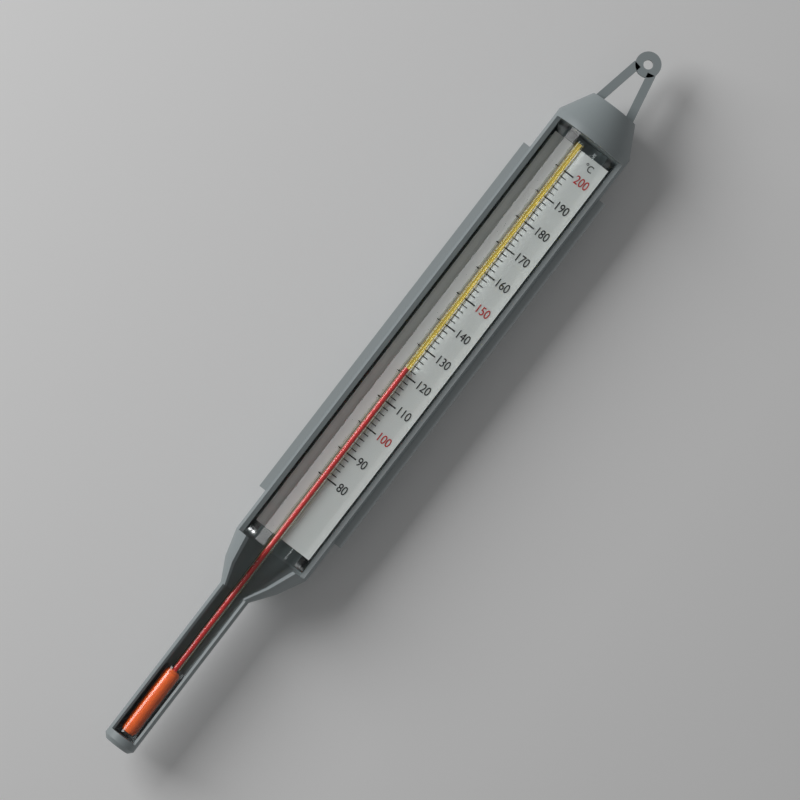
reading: 122 °C
